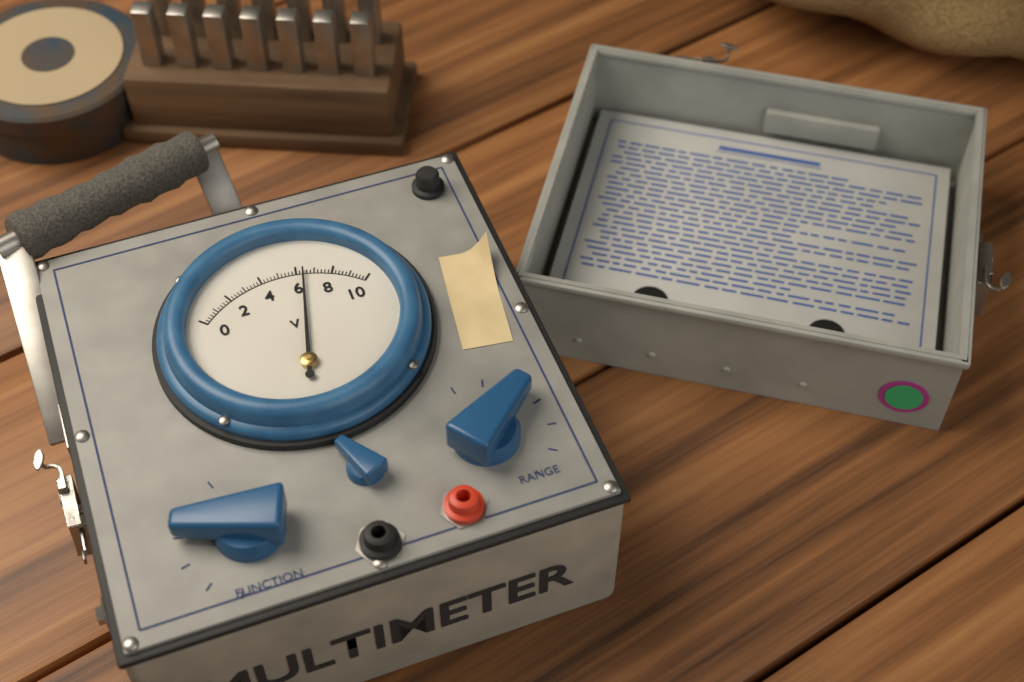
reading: 6.4 V
